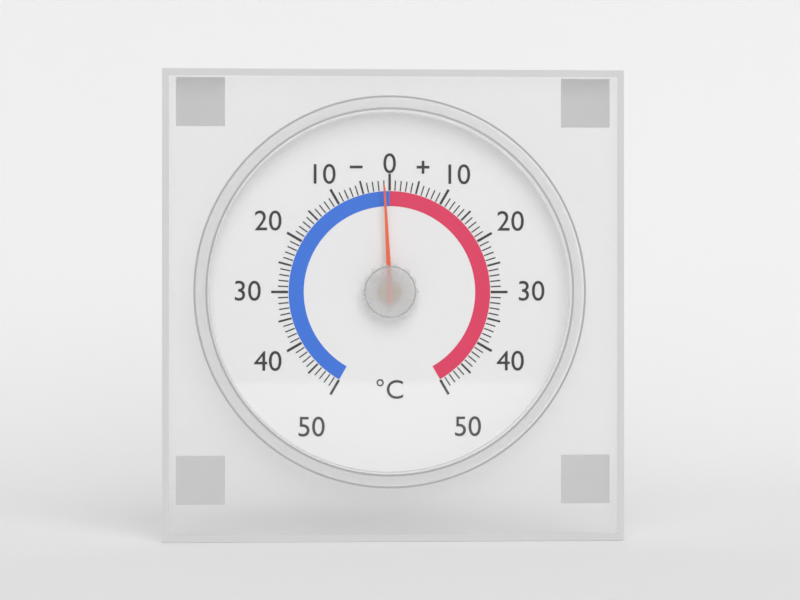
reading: -1 °C
